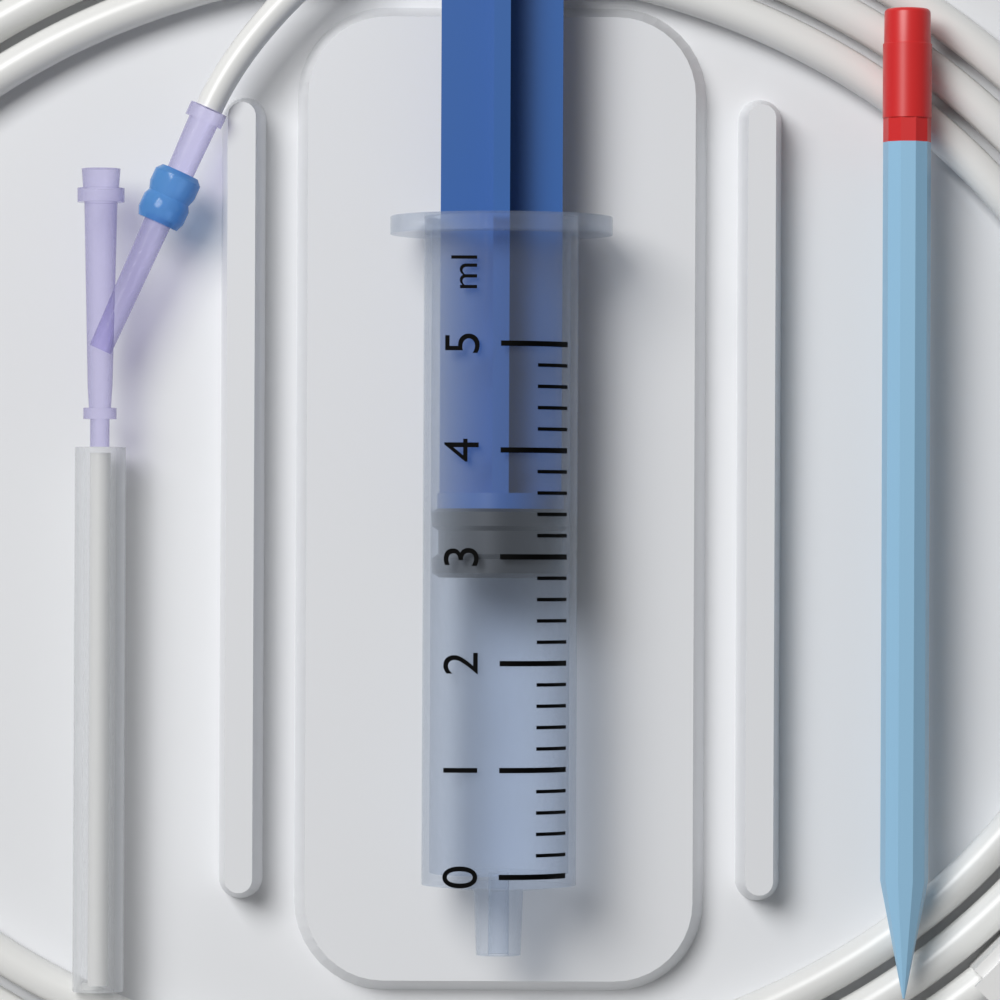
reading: 2.8 ml
